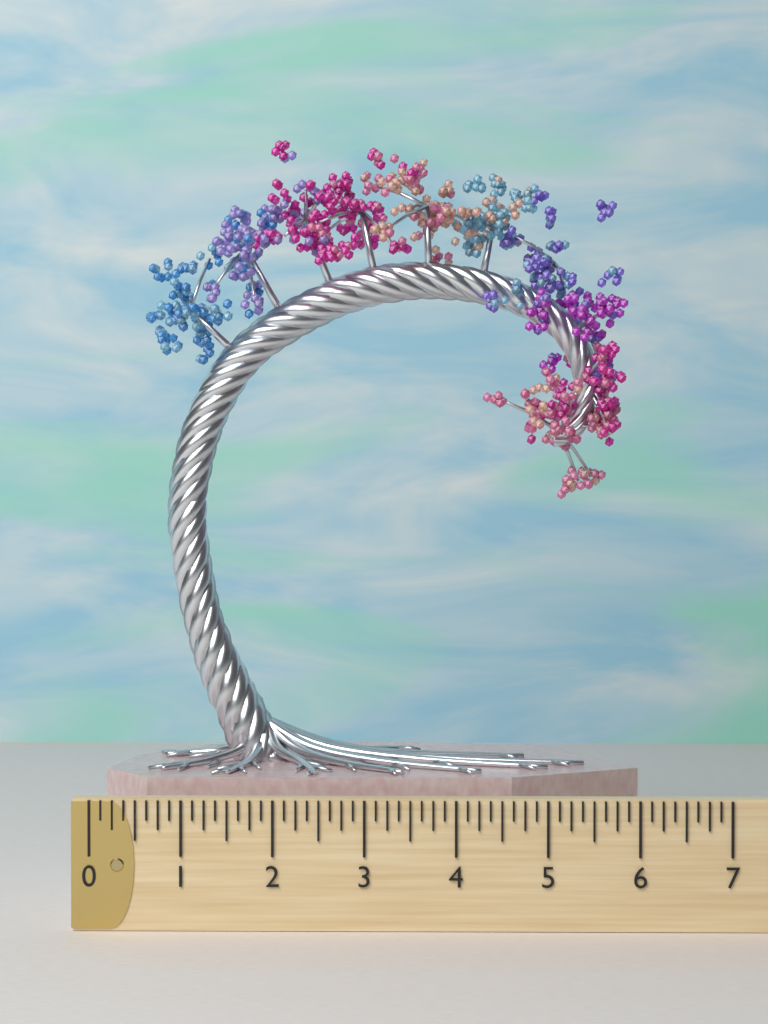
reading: 6.125 (no unit)
